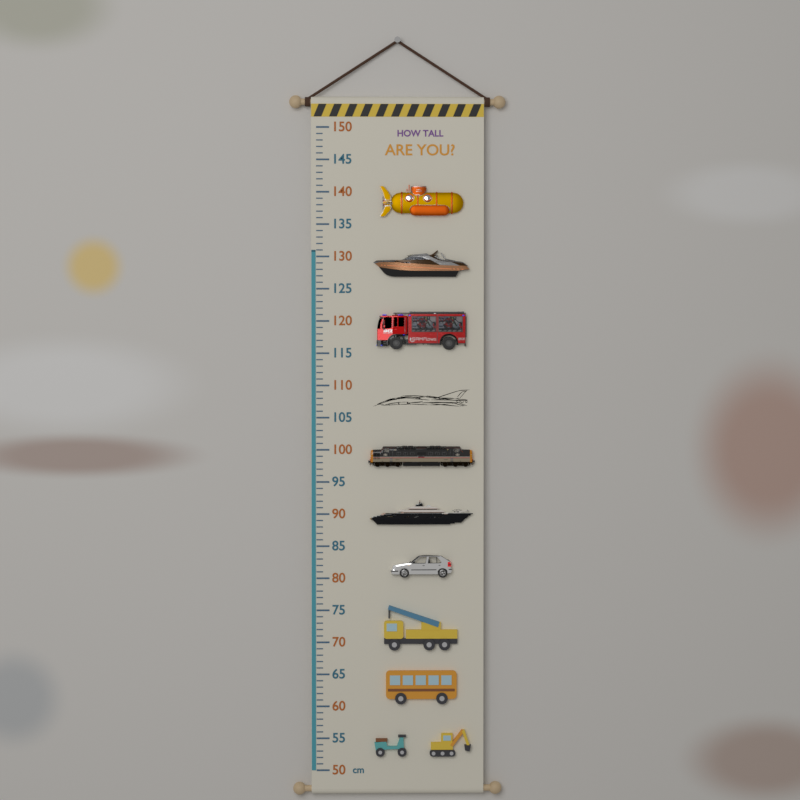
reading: 131 cm
